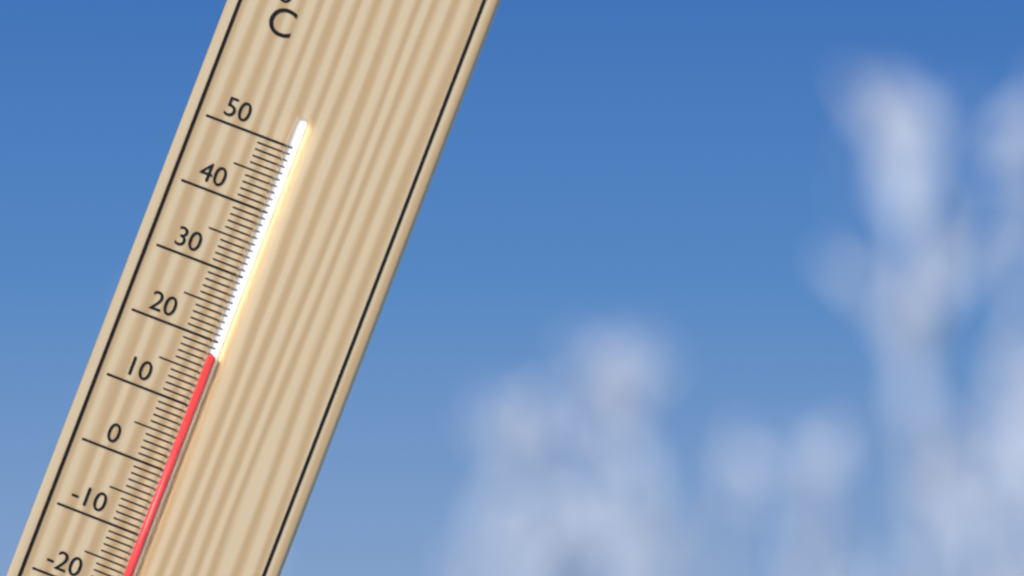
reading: 18 °C
